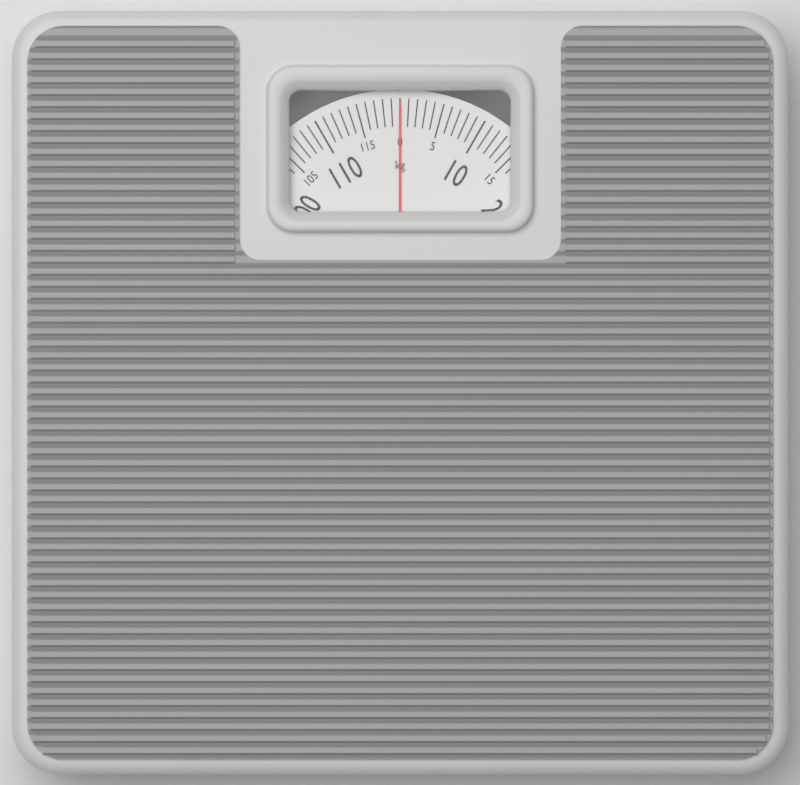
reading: 0 kg
